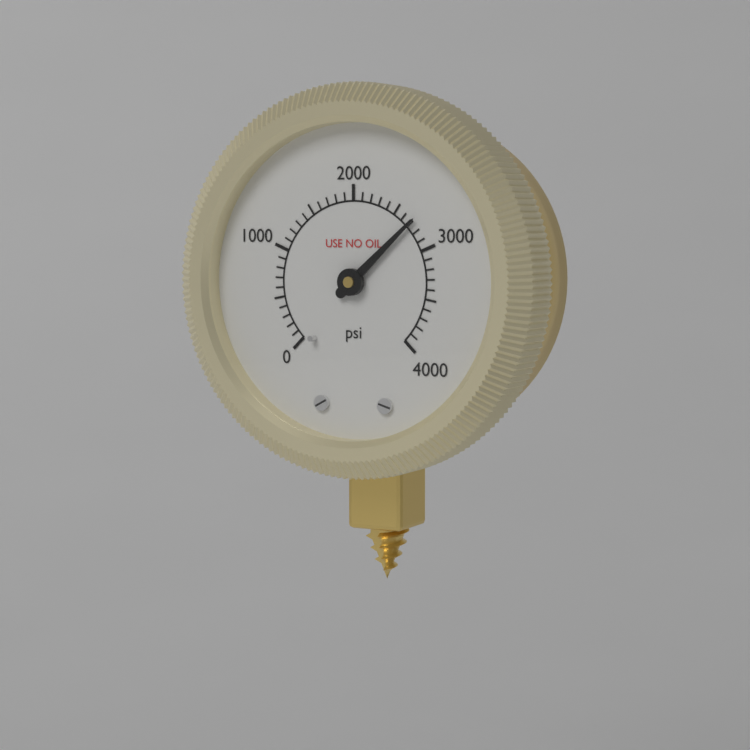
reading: 2700 psi
